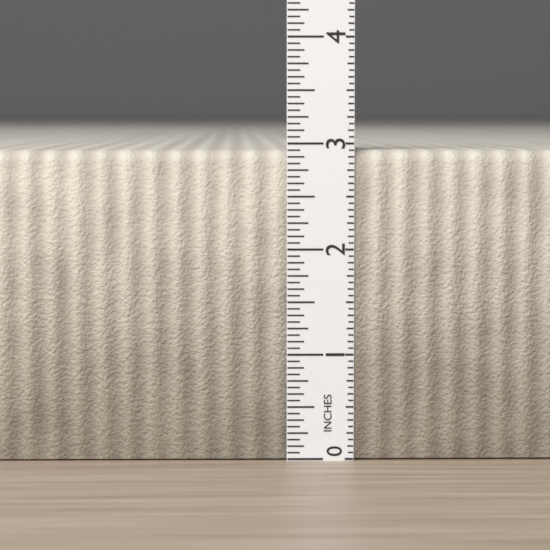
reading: 2.9375 in
